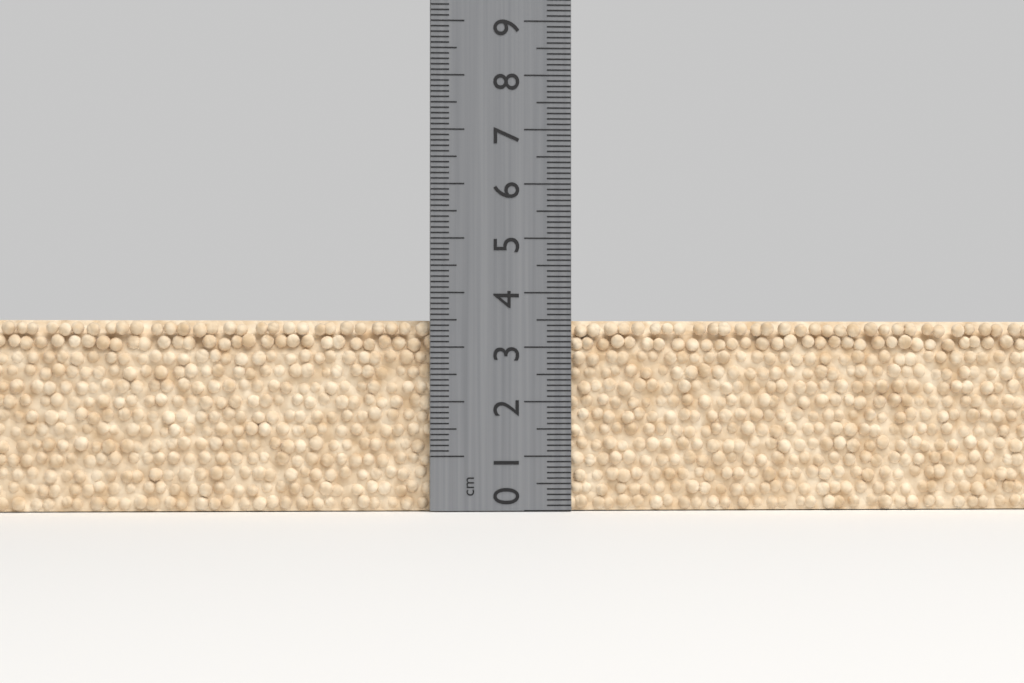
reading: 3.5 cm
